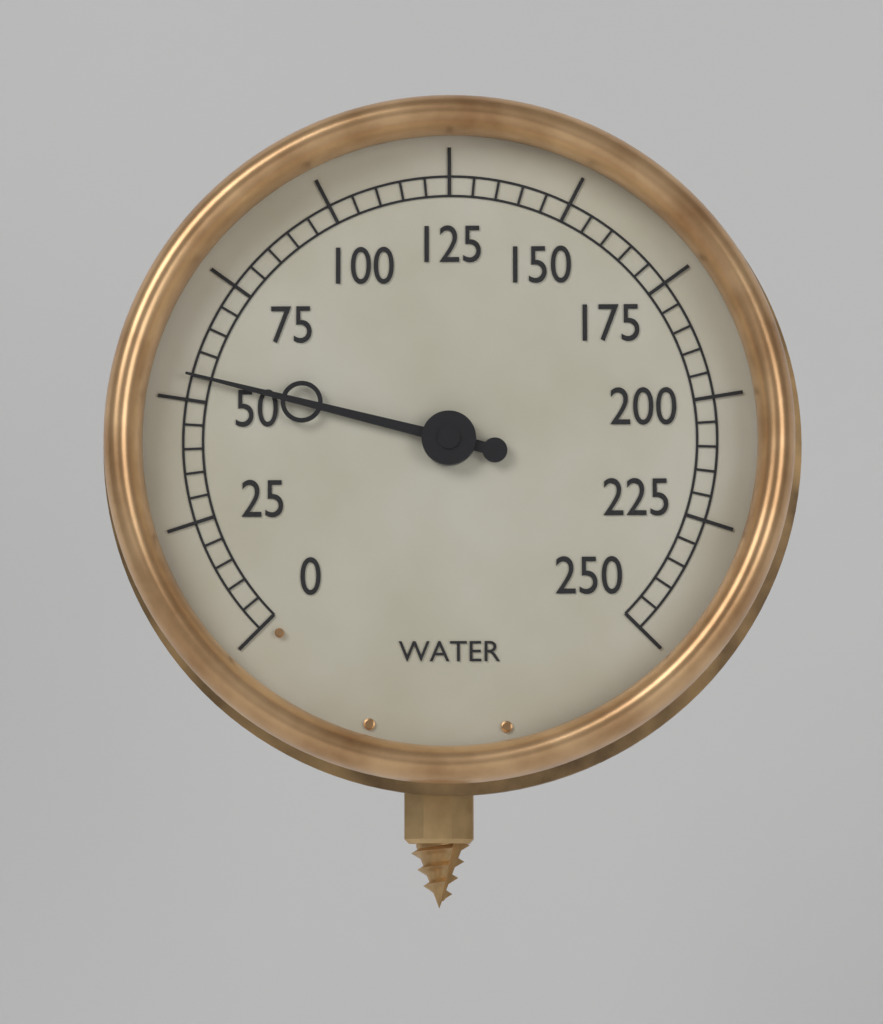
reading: 55 (no unit)
